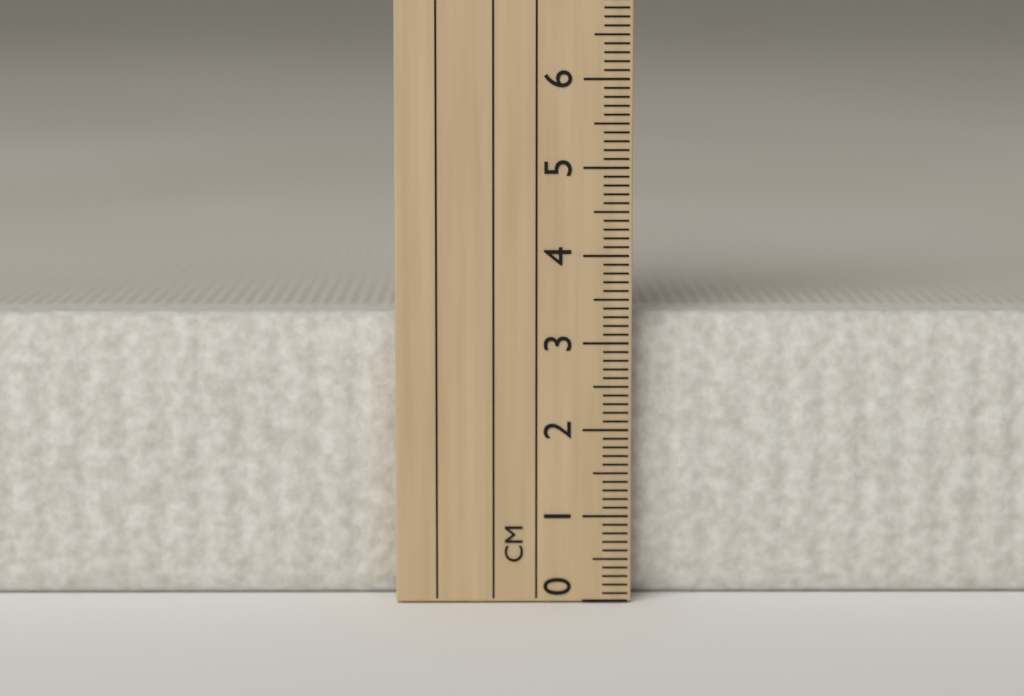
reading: 3.3 cm
